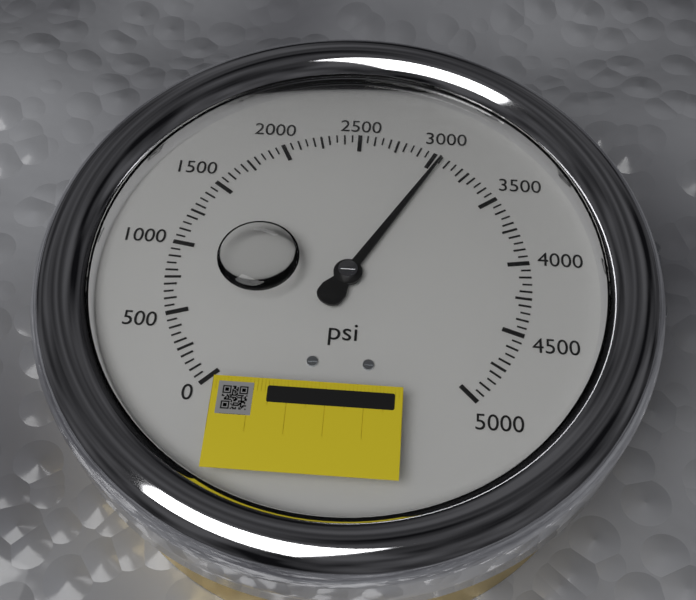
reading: 3050 psi
